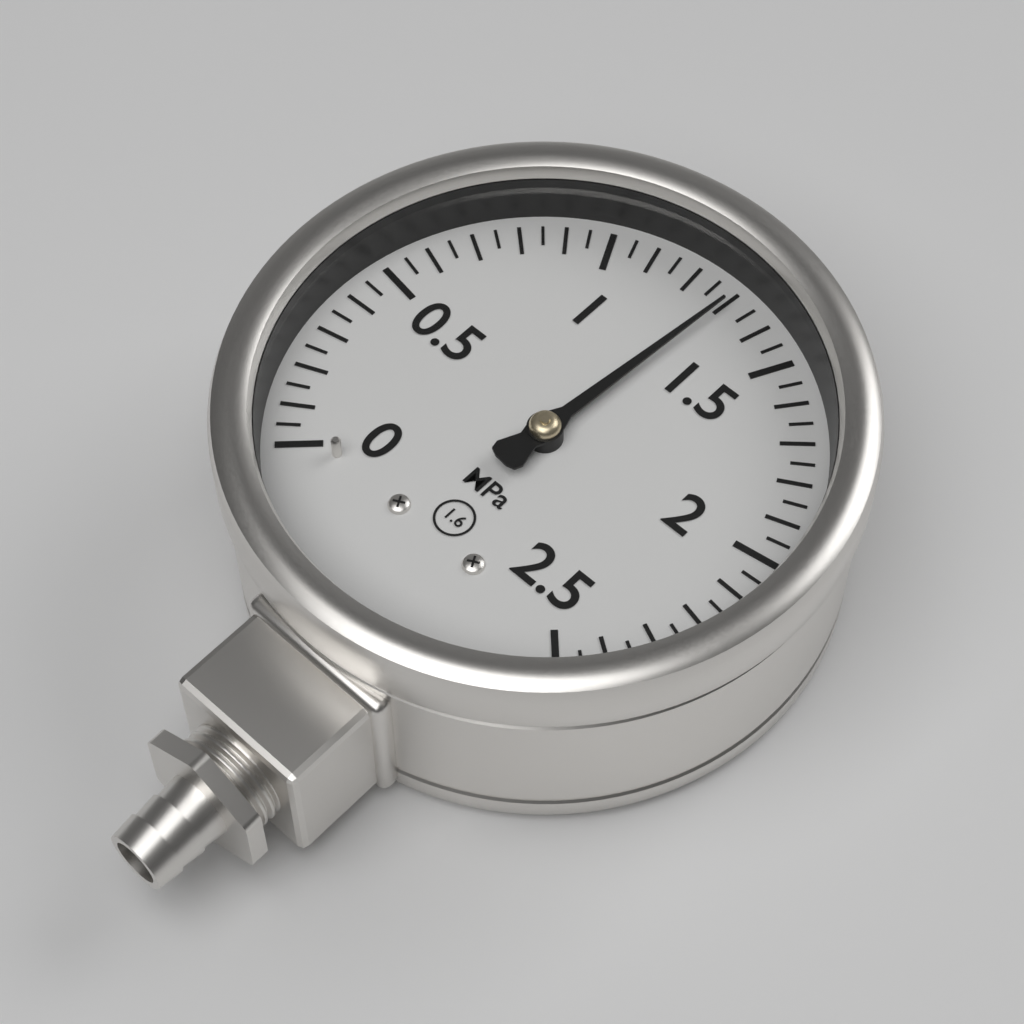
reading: 1.30 MPa
